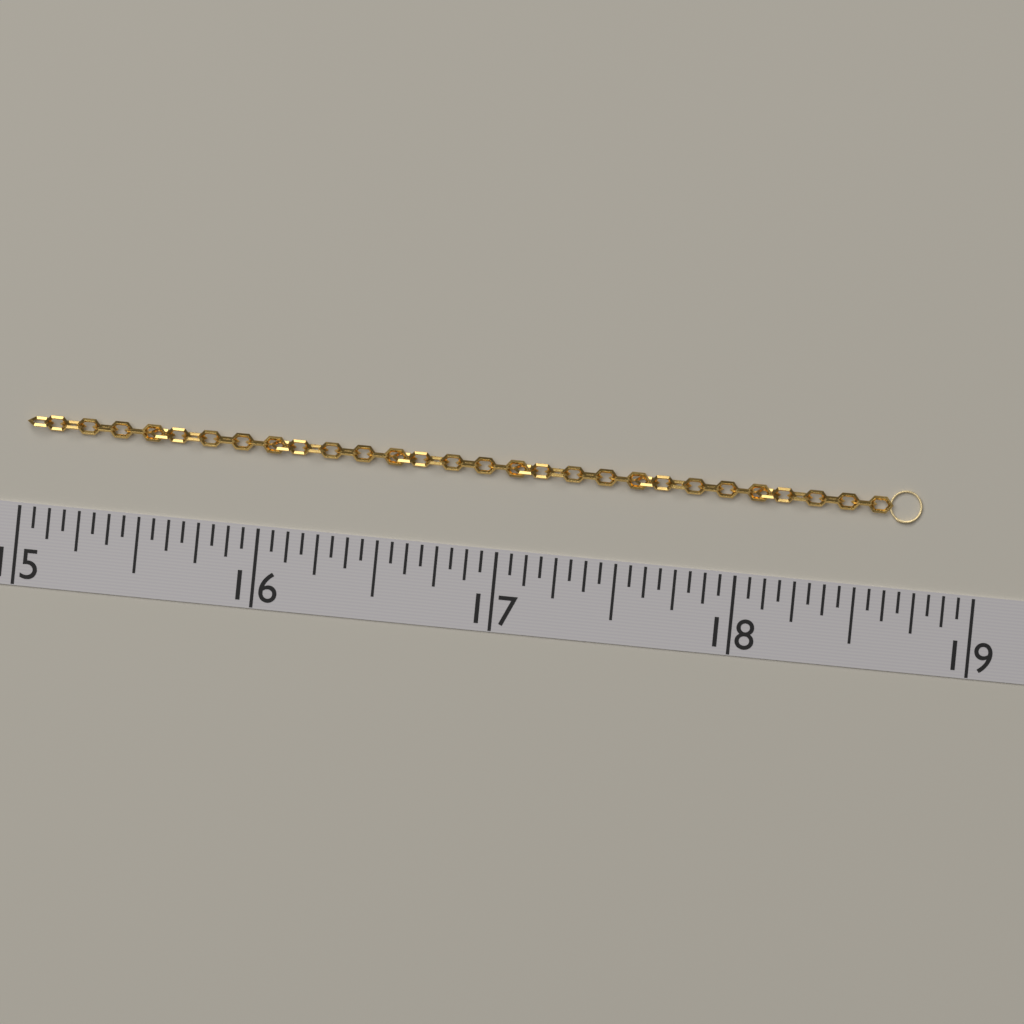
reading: 18.7500 (no unit)
